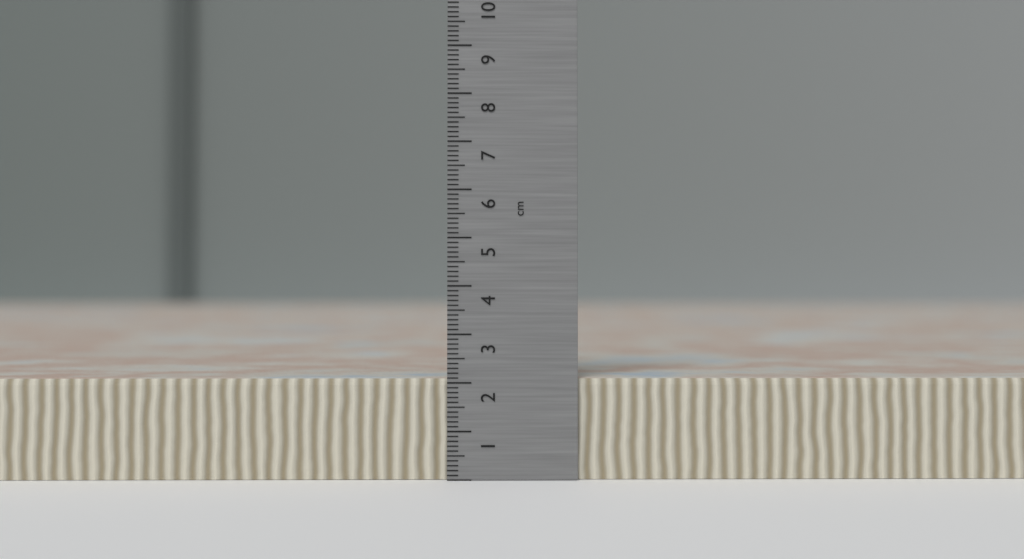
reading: 2.1 cm
